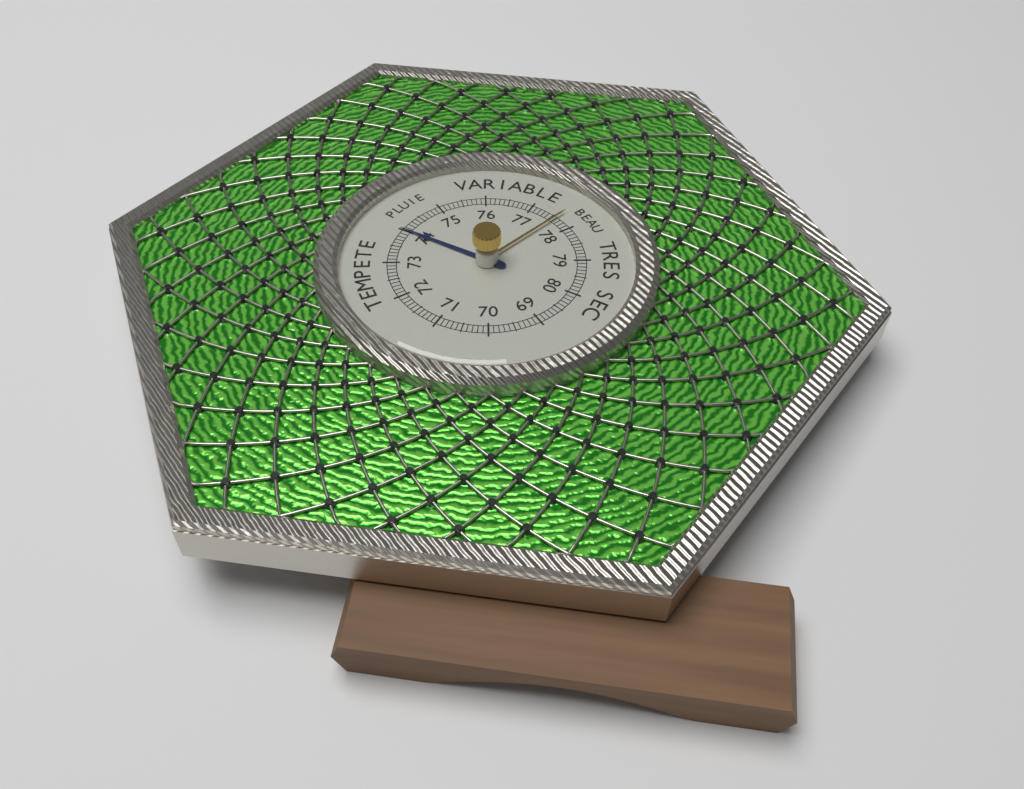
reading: 74.0 (no unit)
